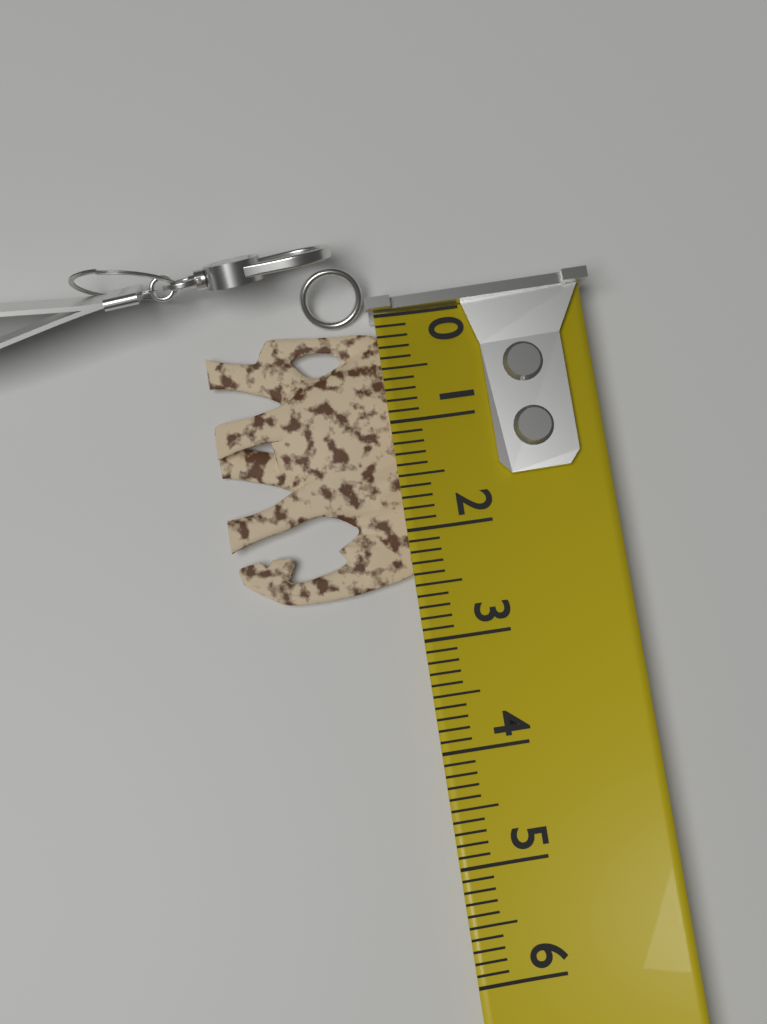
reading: 2.5 (no unit)
